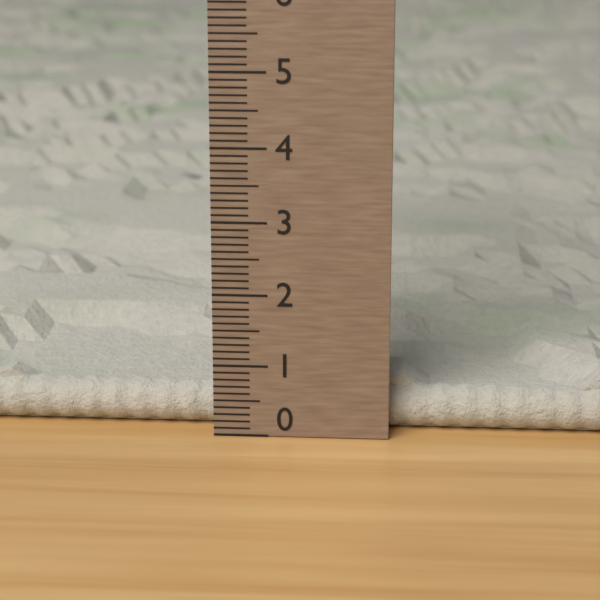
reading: 0.8 (no unit)
